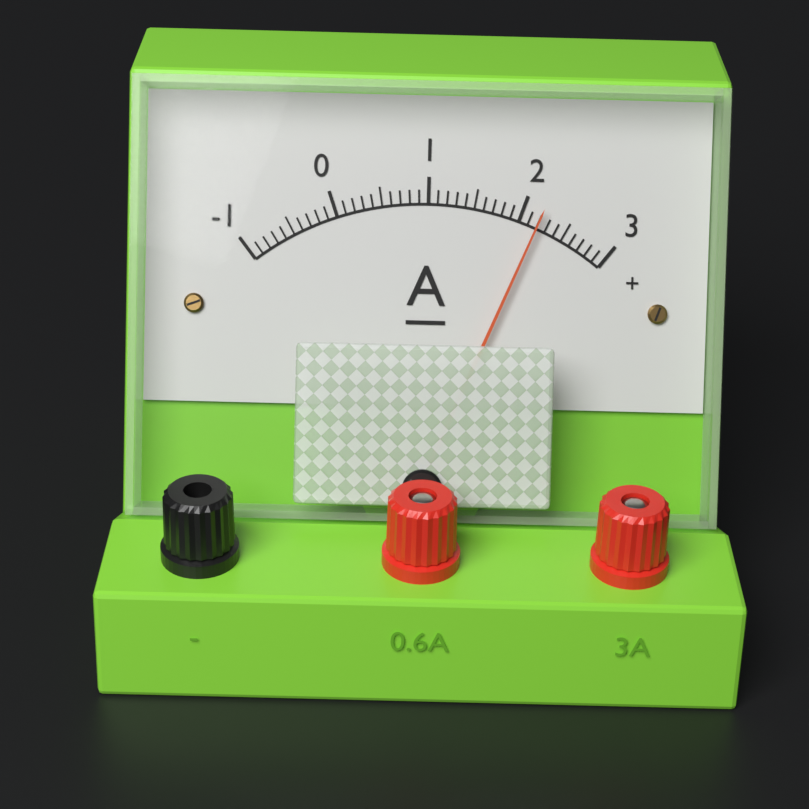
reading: 2.2 A
